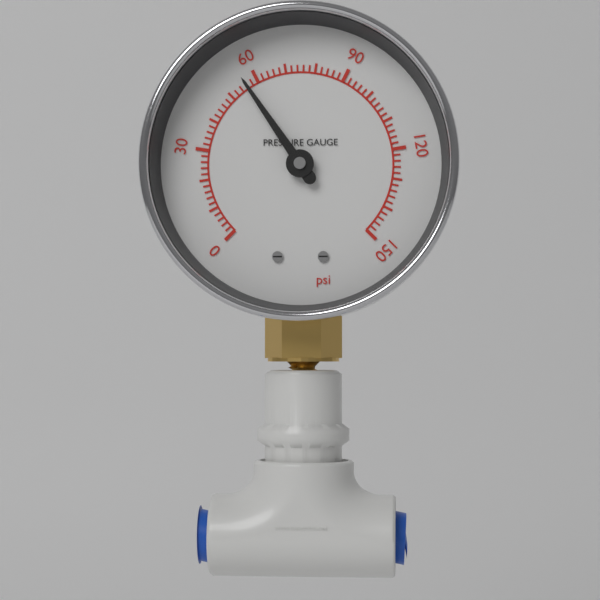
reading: 56 psi
